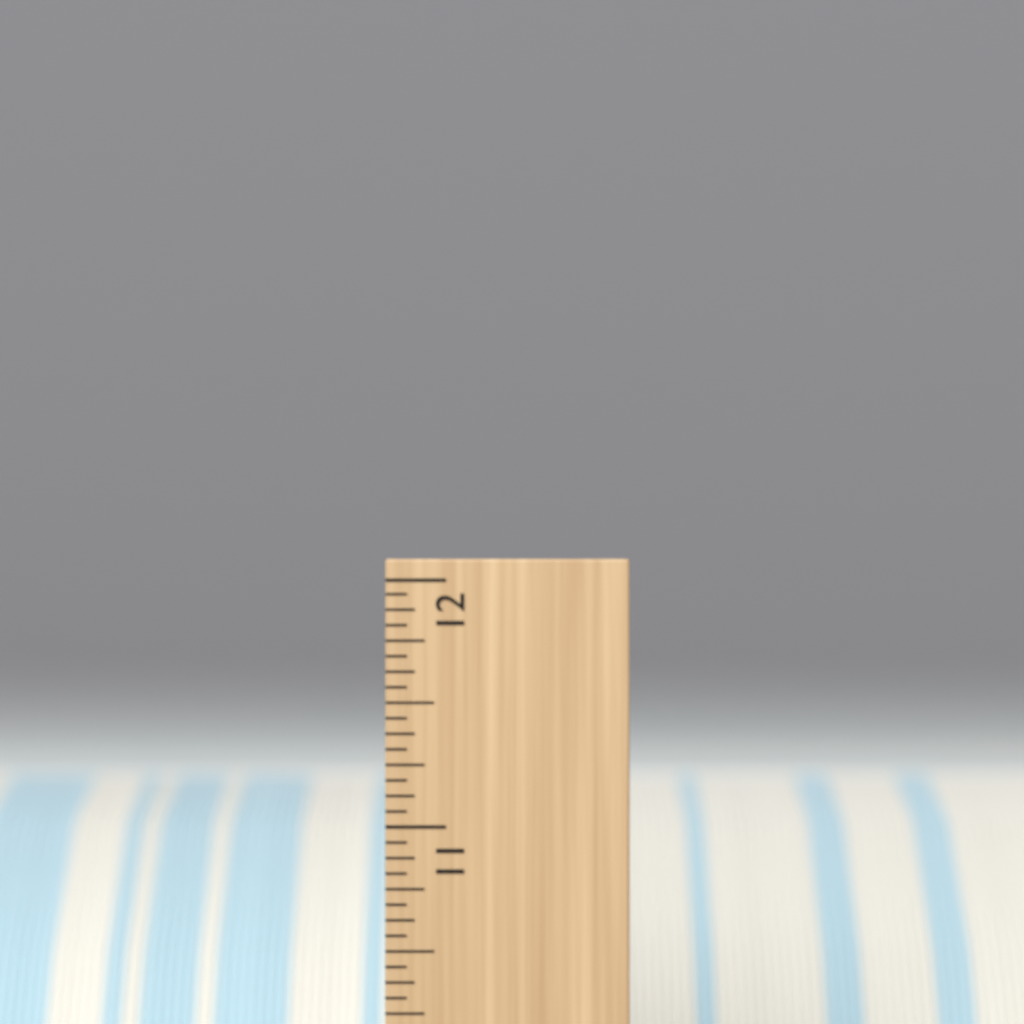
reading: 11.1250 inch
